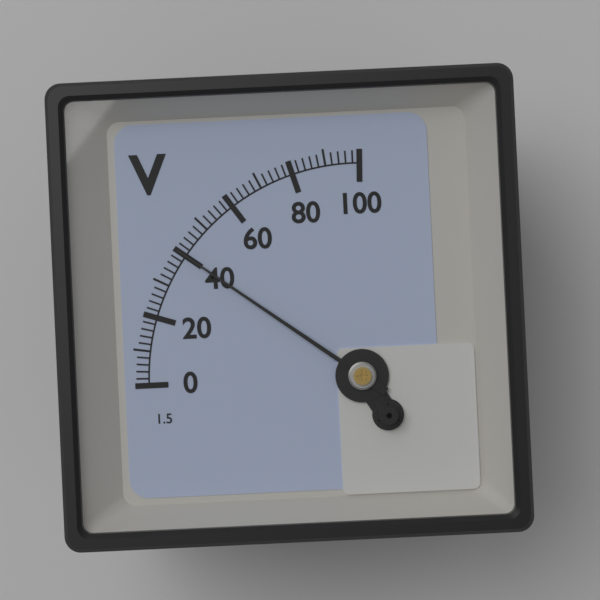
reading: 40 V
